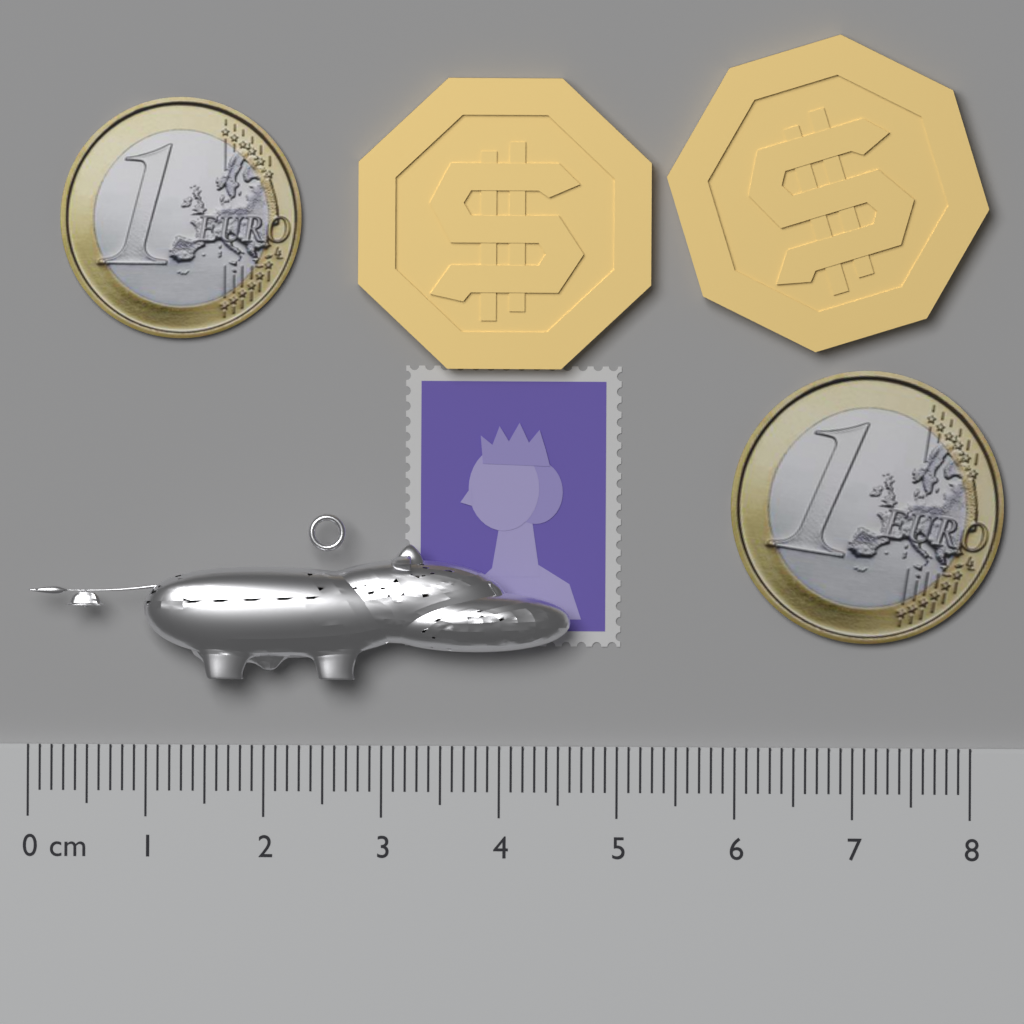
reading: 4.6 cm
